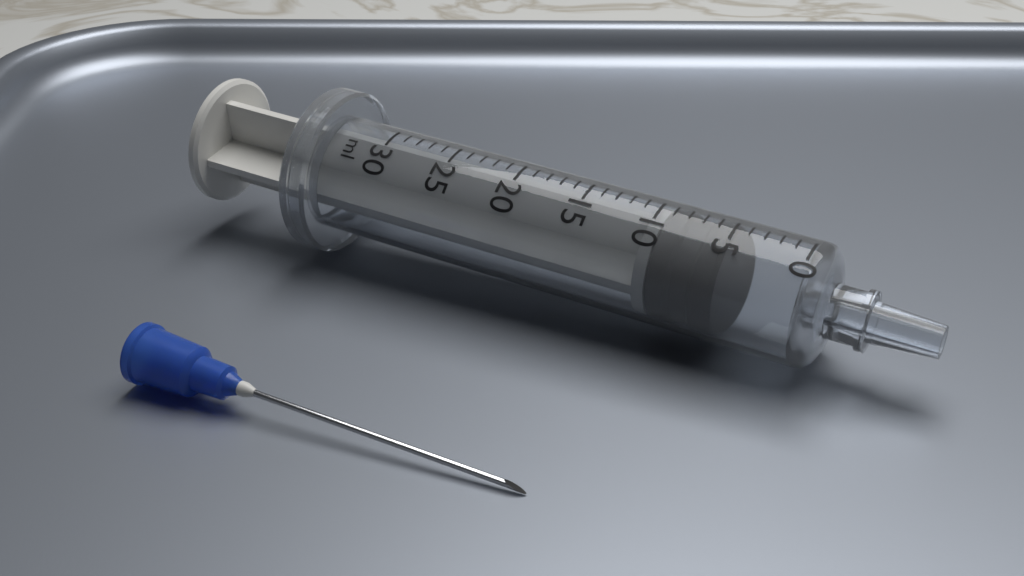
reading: 5 ml
